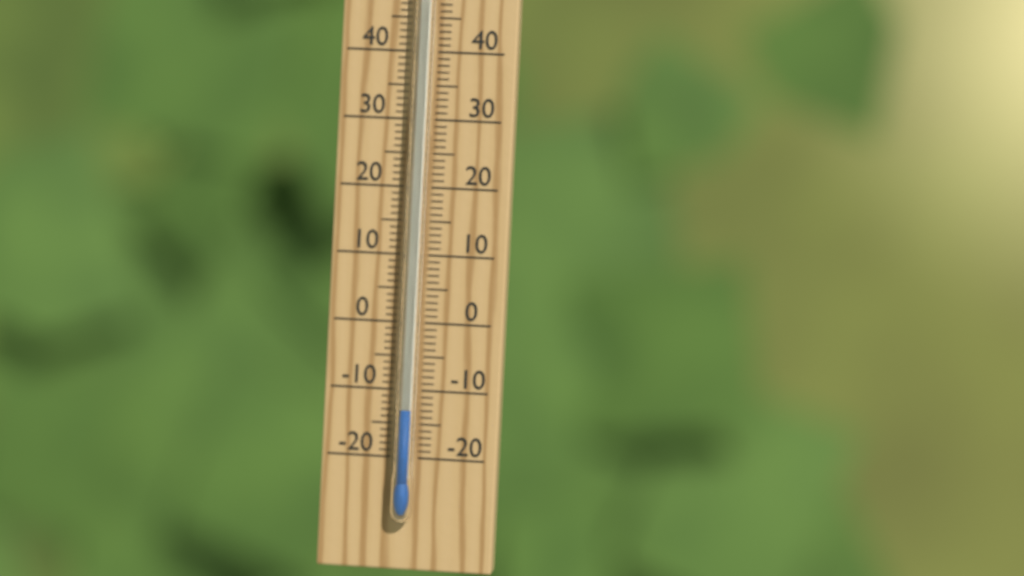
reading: -13 °C
